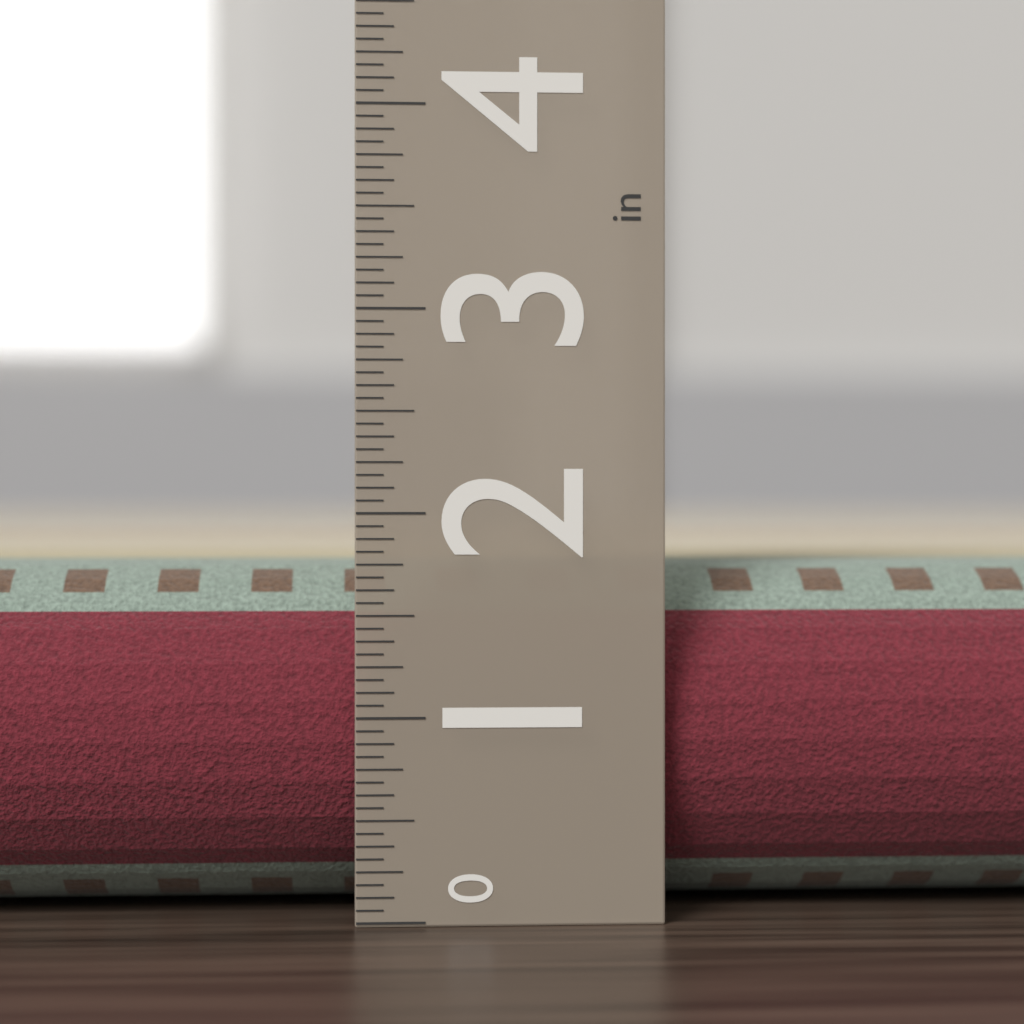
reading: 1.7500 in
